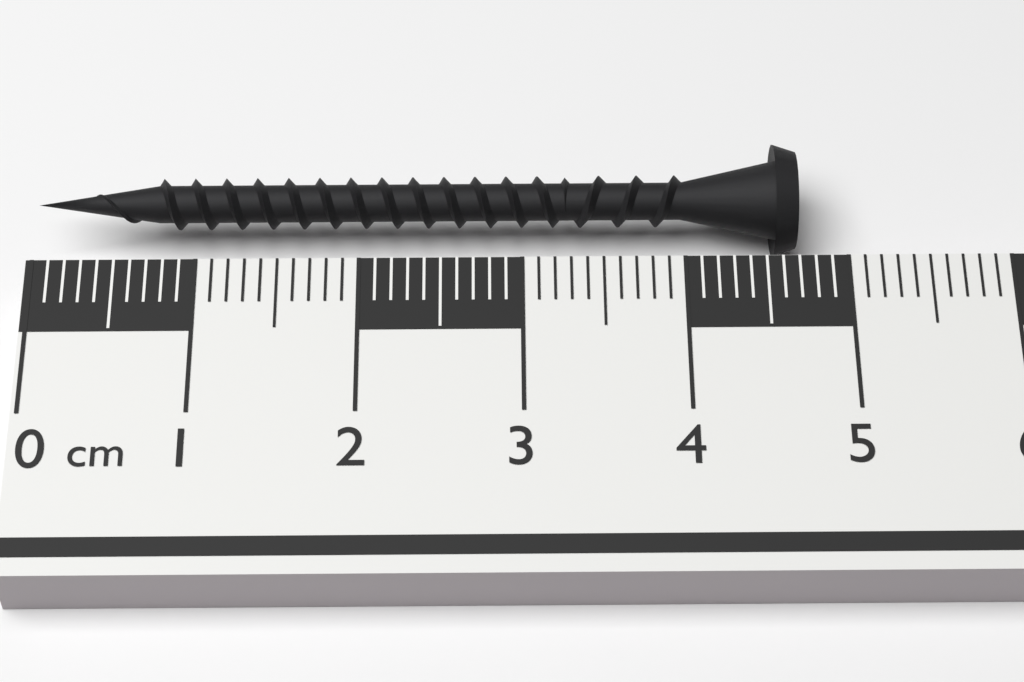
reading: 4.7 cm
